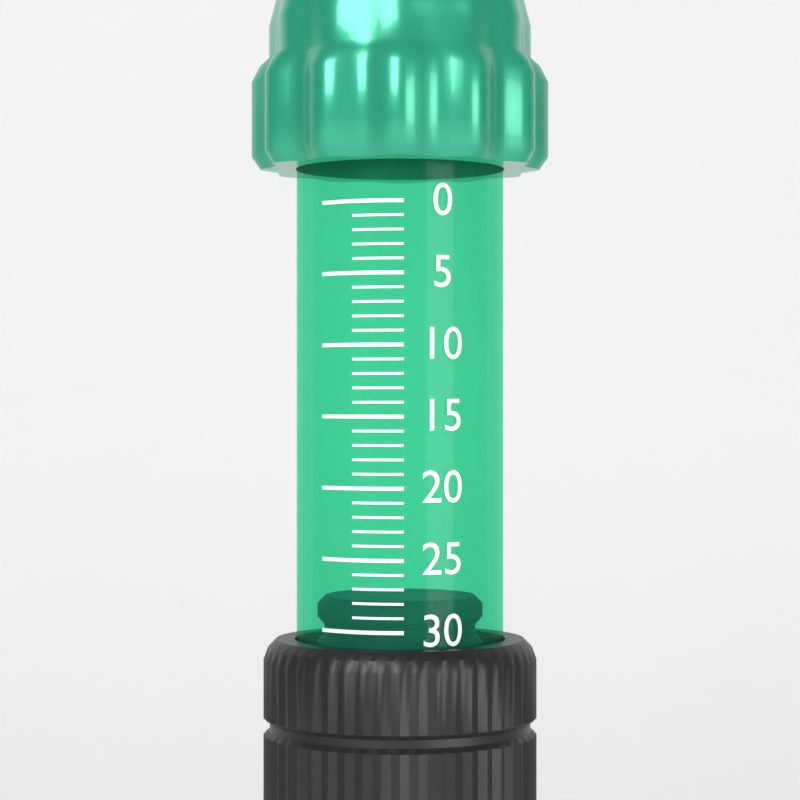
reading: 28 (no unit)
